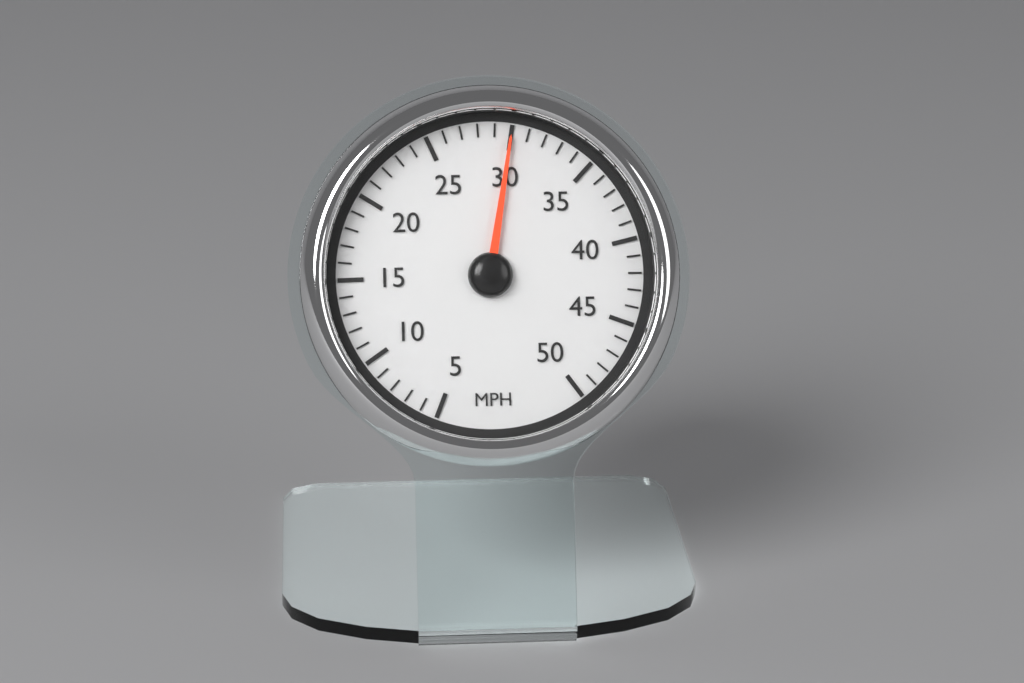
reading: 30 MPH
